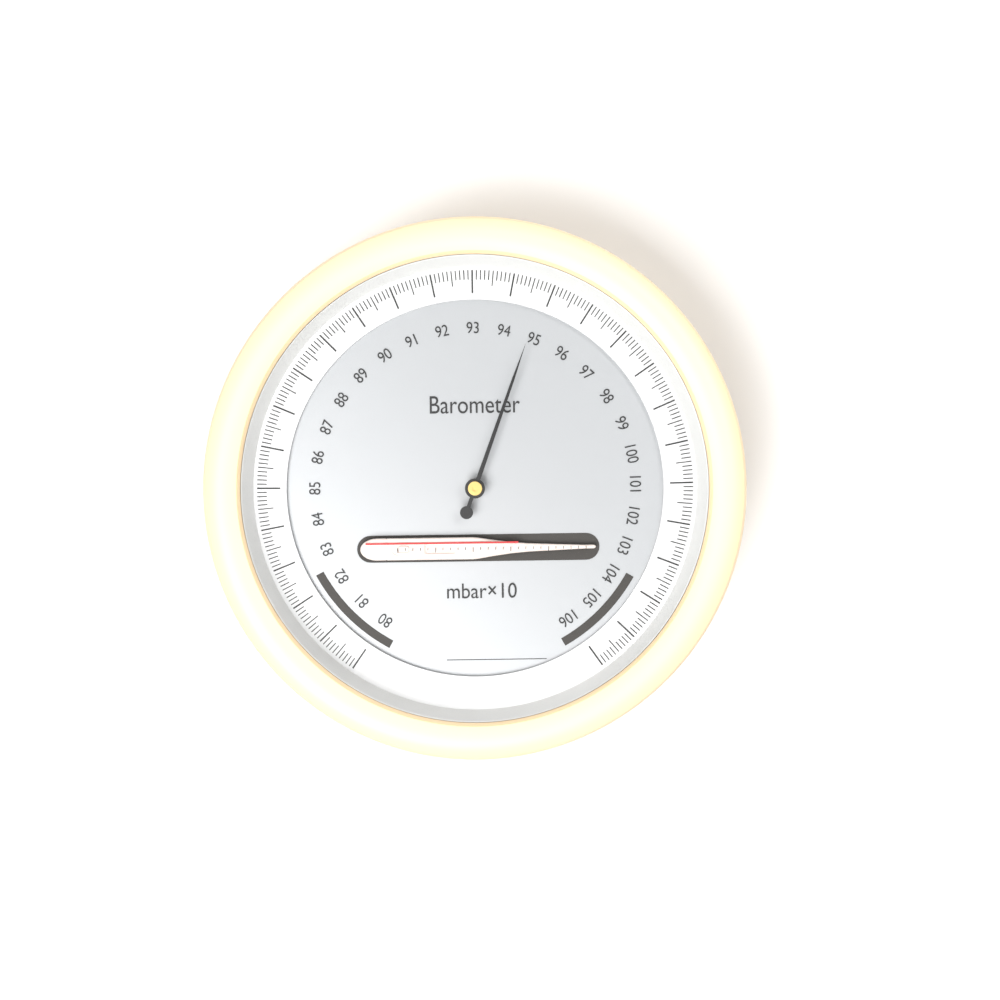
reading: 94.8 mbar×10
